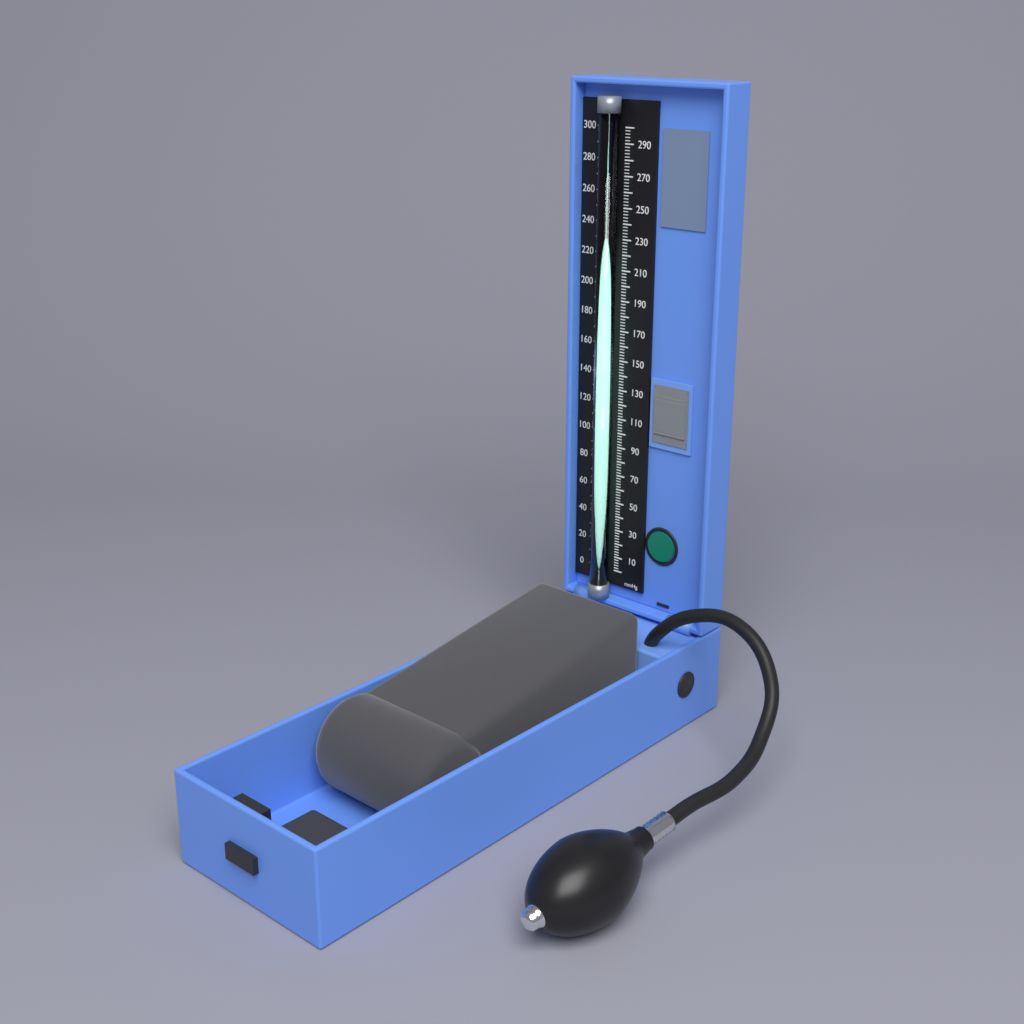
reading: 226 mmHg
